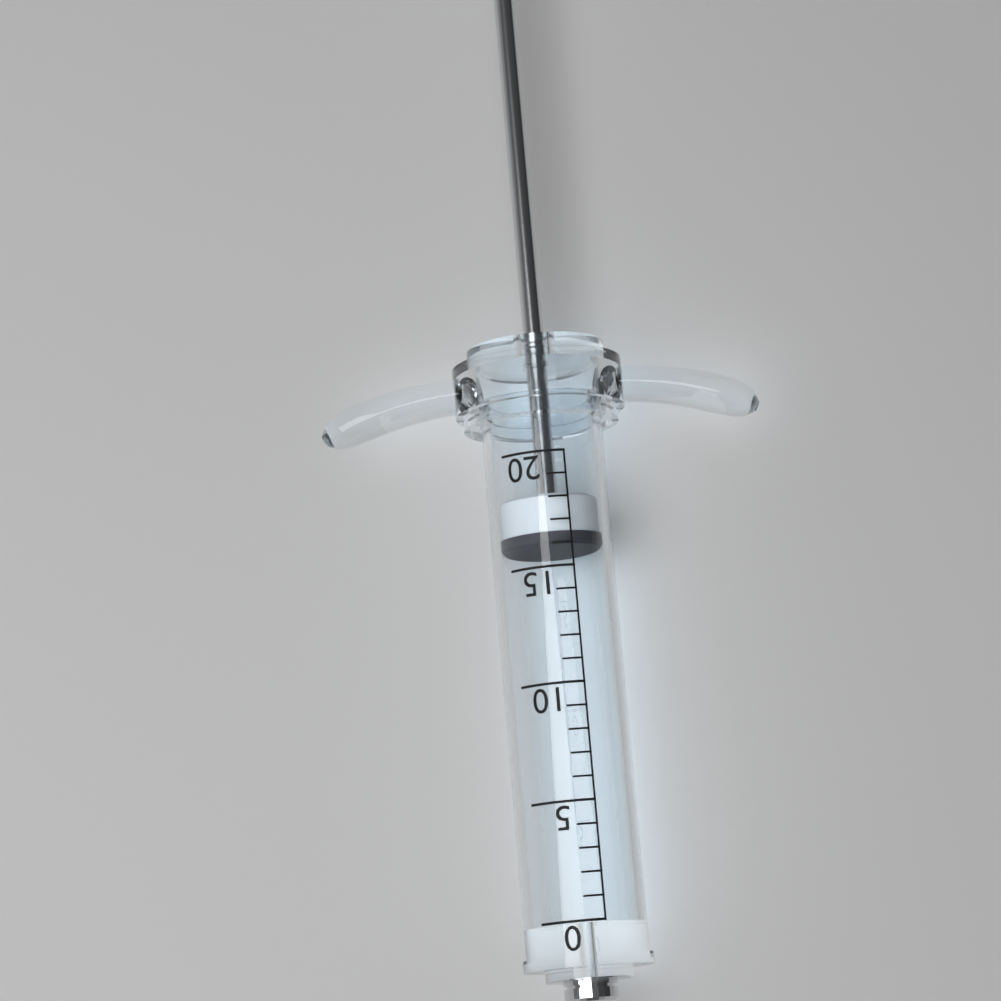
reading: 16 (no unit)
